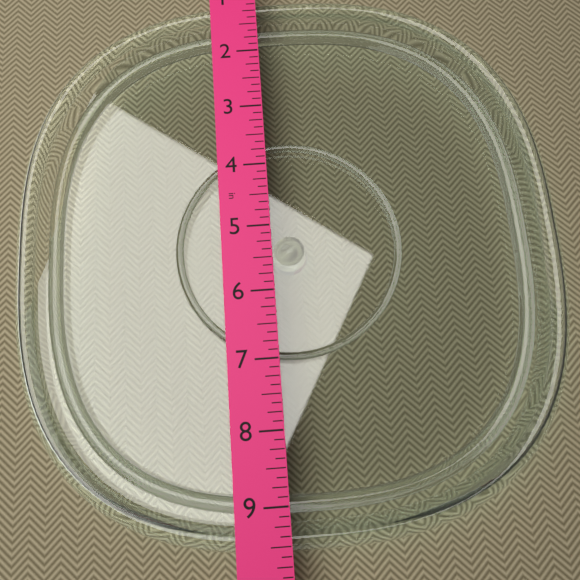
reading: 9.625 in
